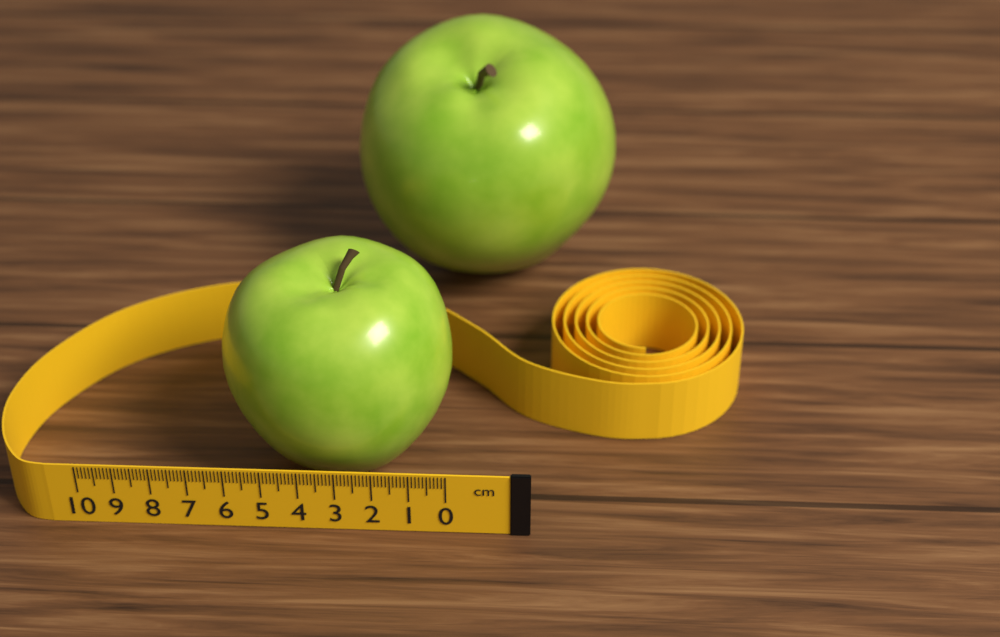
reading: 6.4 cm
